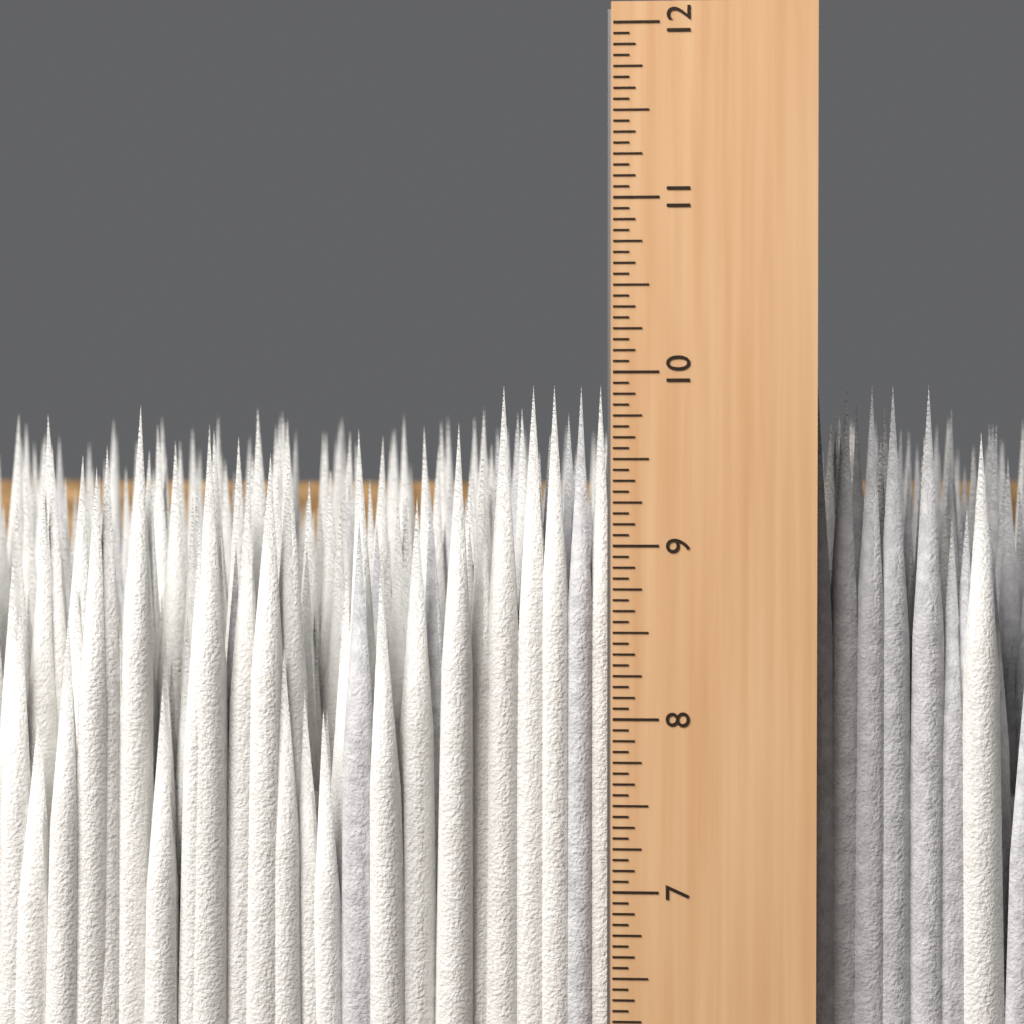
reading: 9.9375 in
